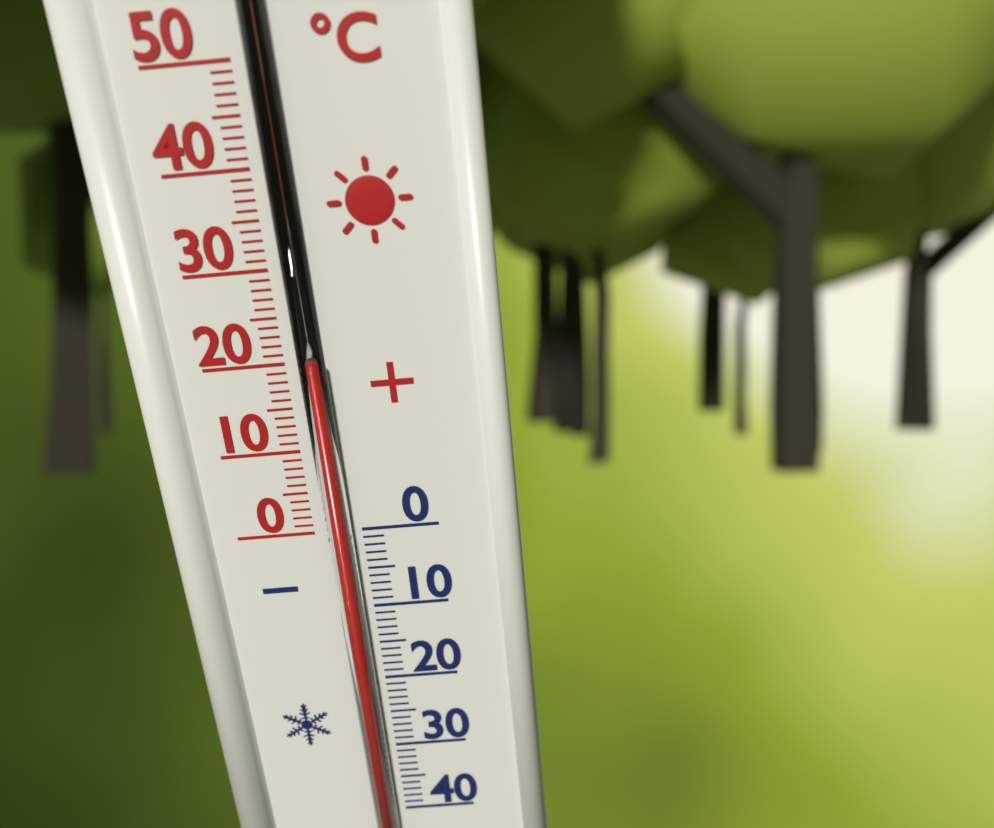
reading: 20 °C
